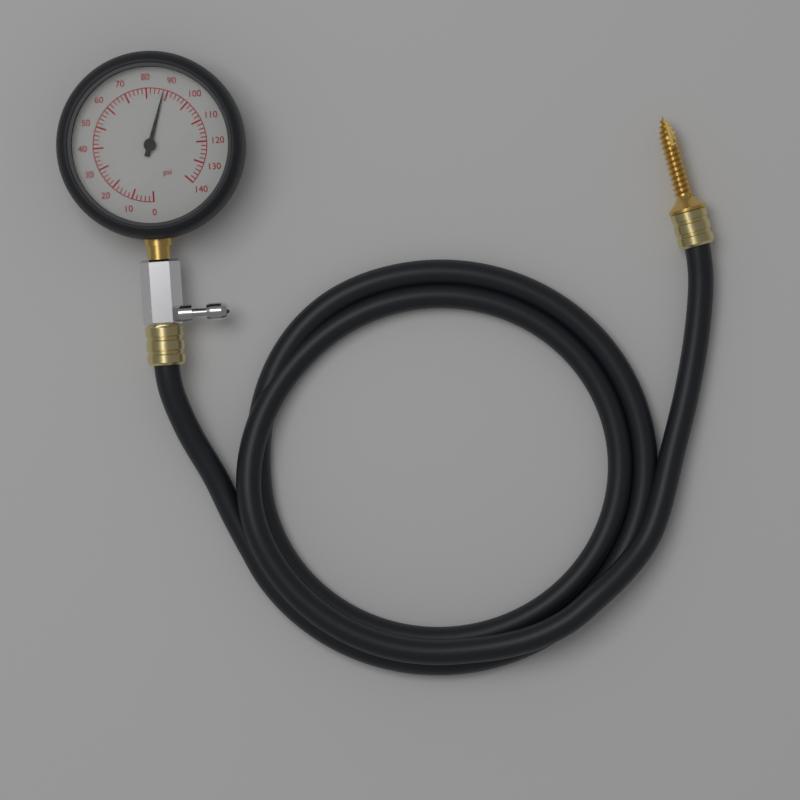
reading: 88 psi
